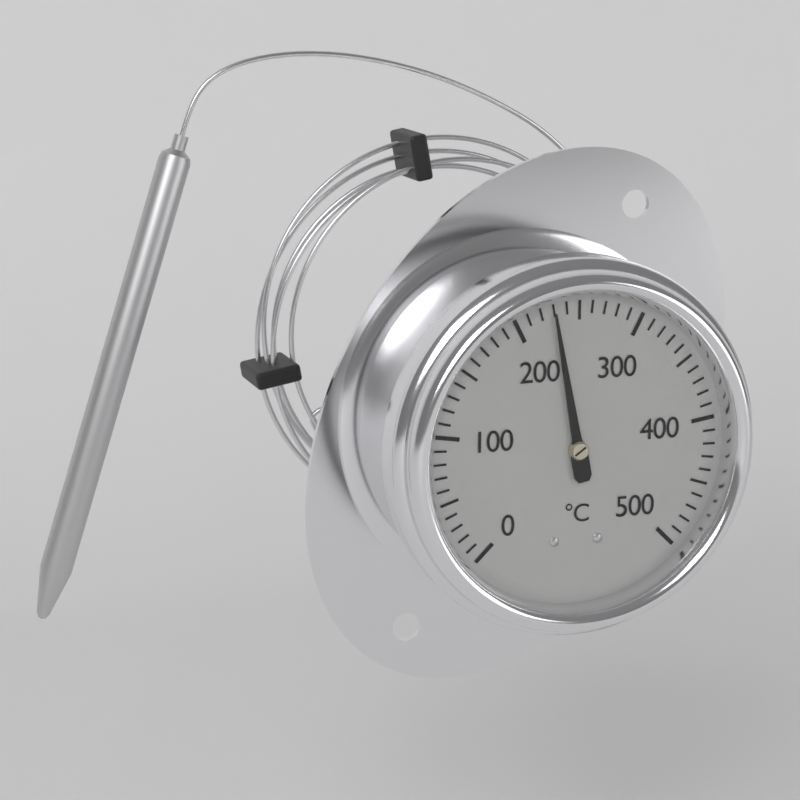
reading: 230 °C
